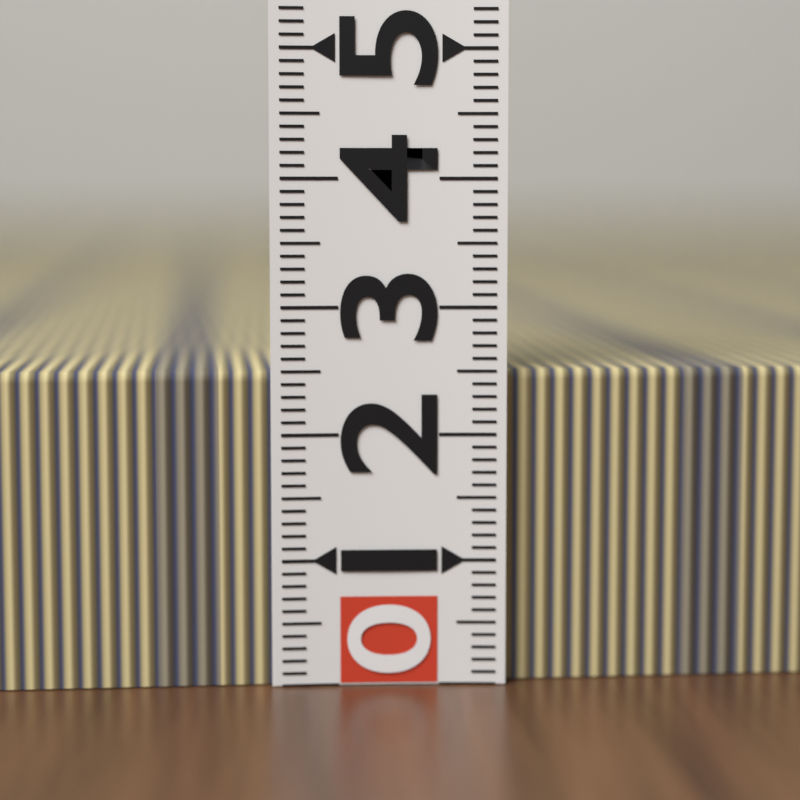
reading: 2.5 (no unit)
